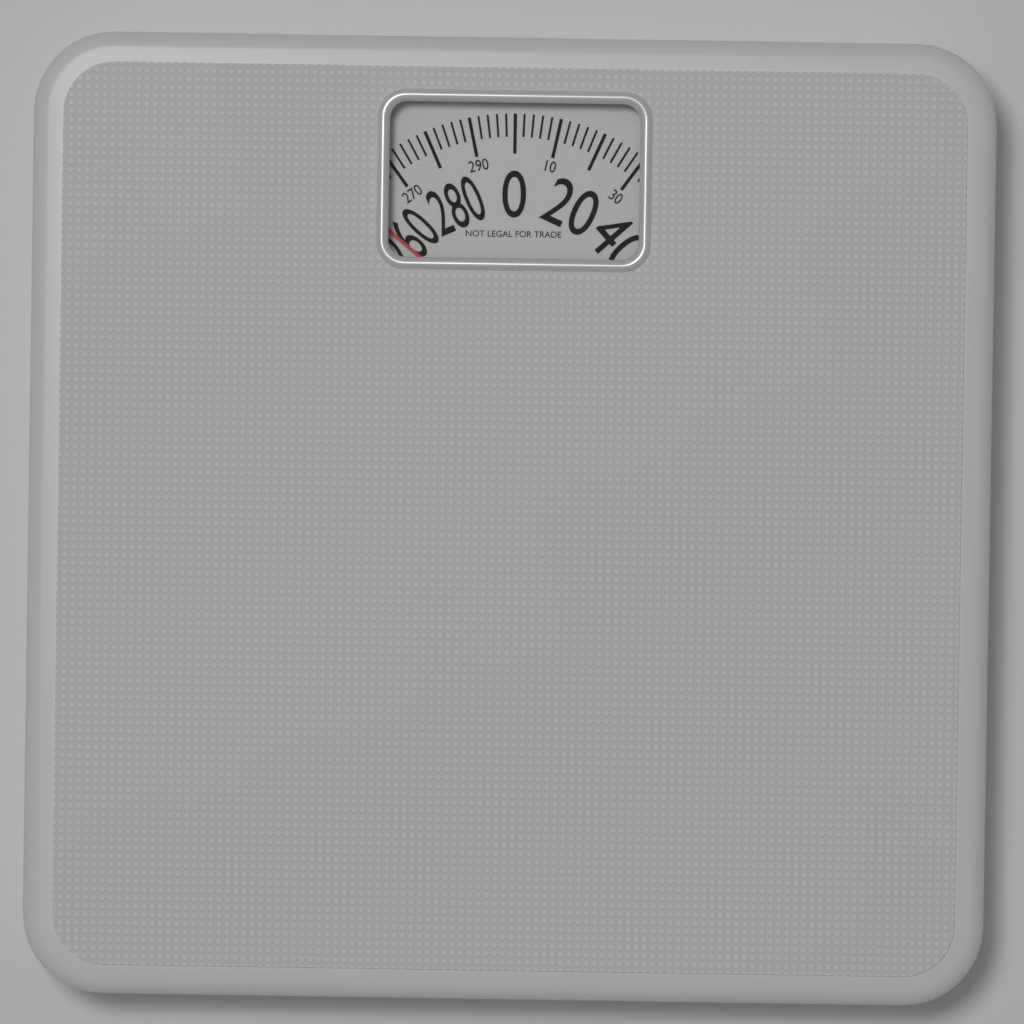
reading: 258 (no unit)
